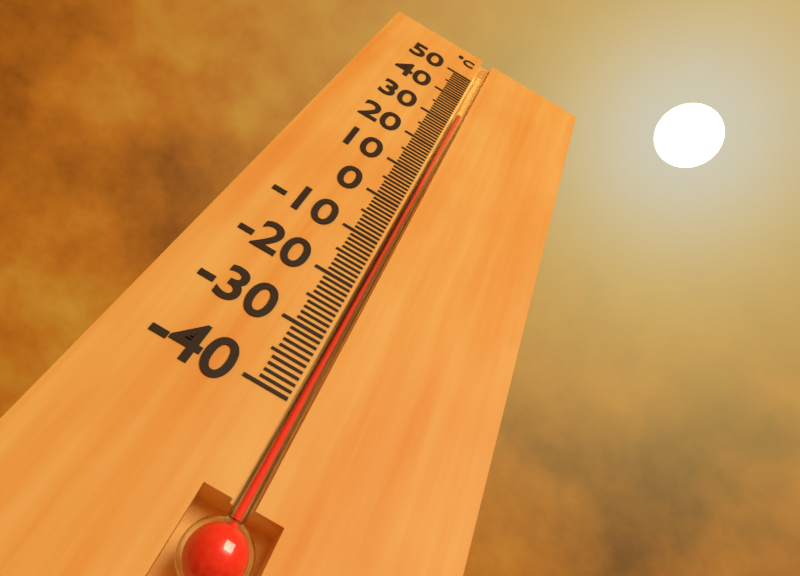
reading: 34 °C
